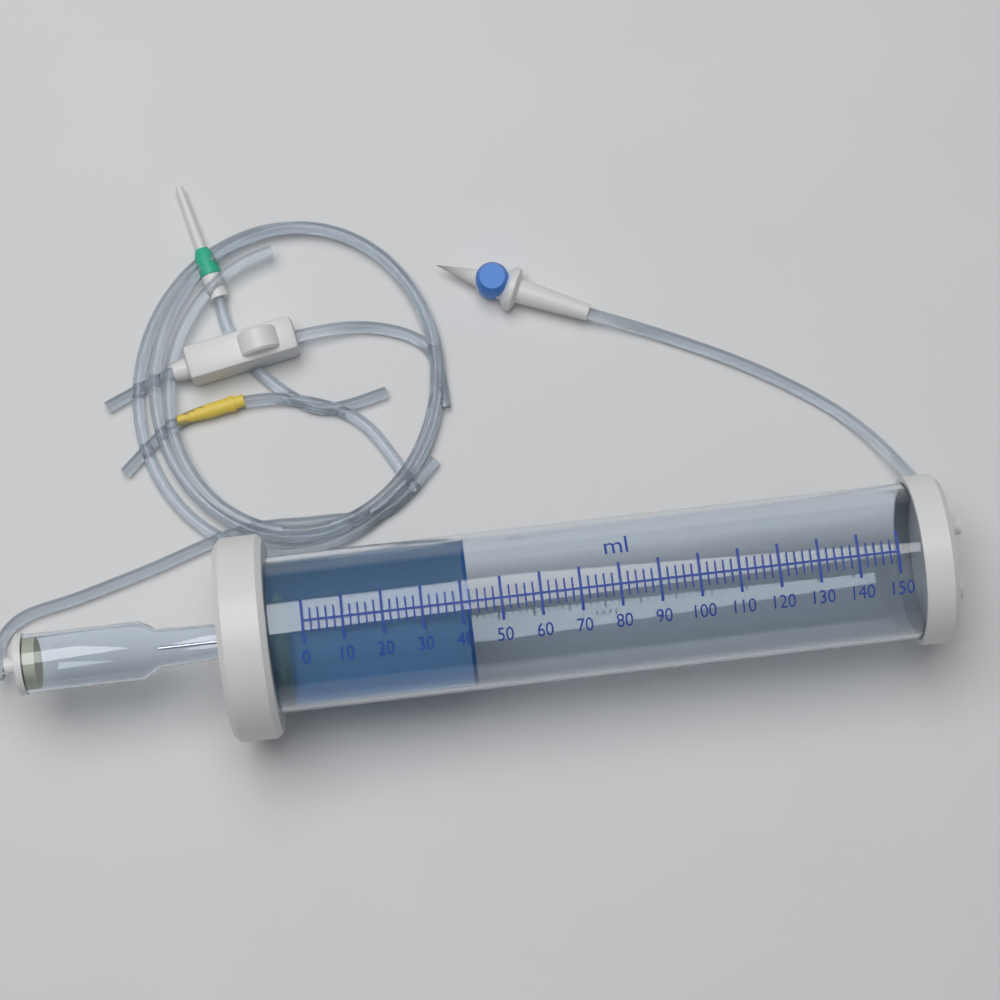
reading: 42 ml
